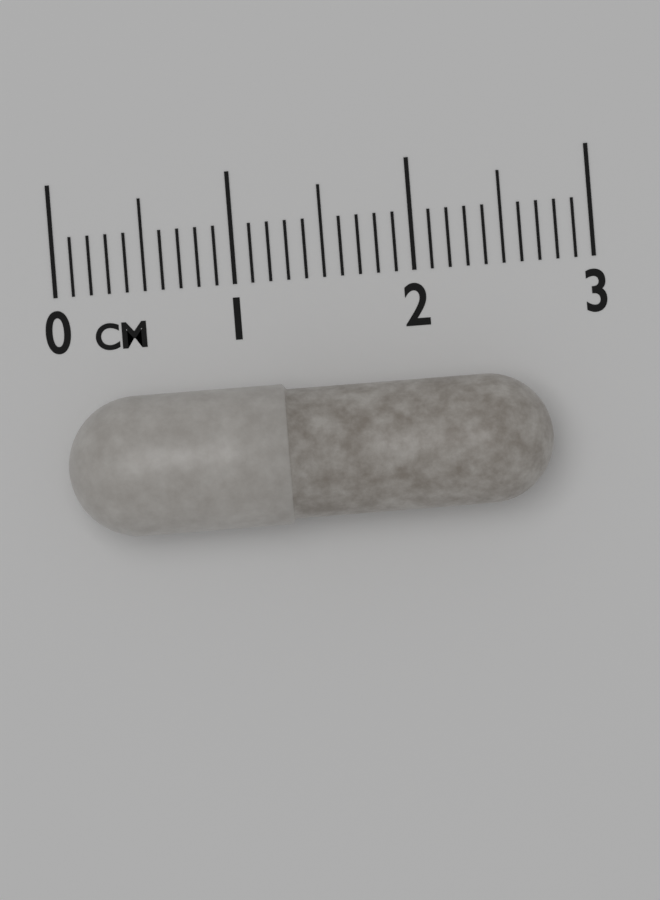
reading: 2.7 cm
